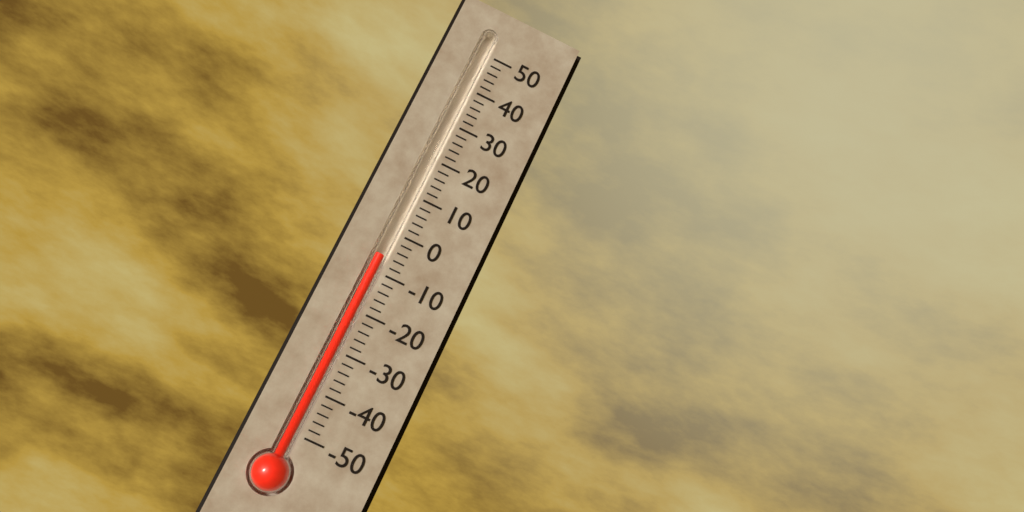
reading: -6 (no unit)
